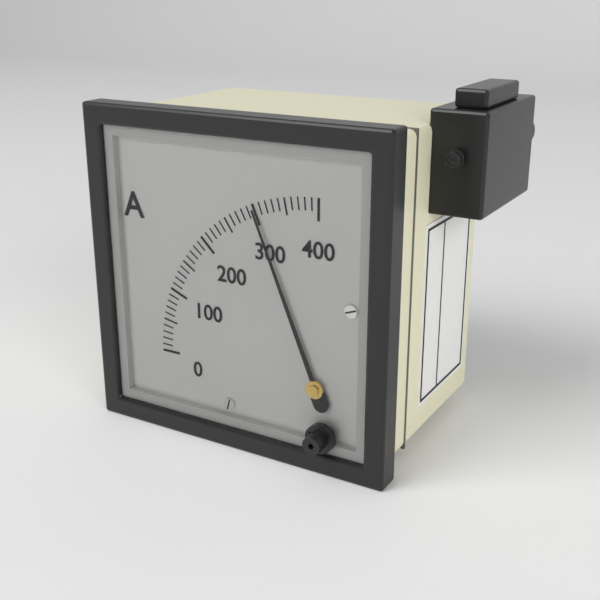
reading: 300 A
